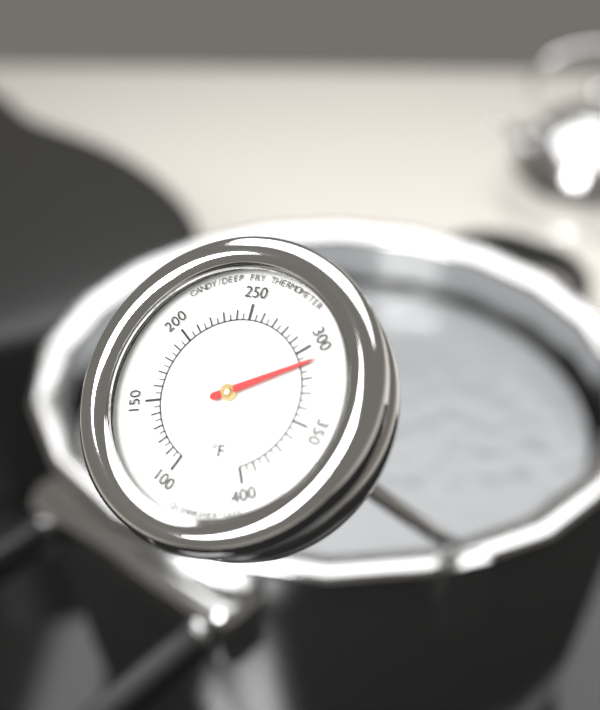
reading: 310 °F
